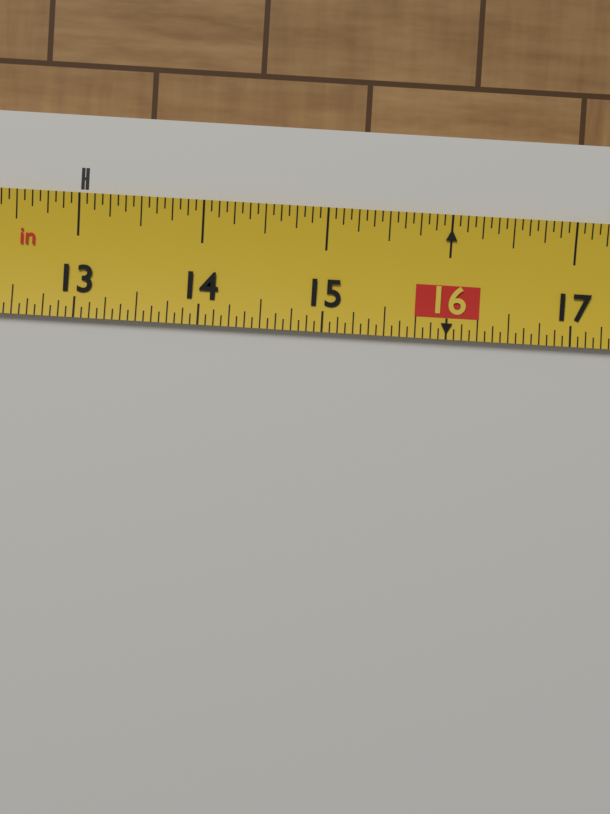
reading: 13.0625 in
